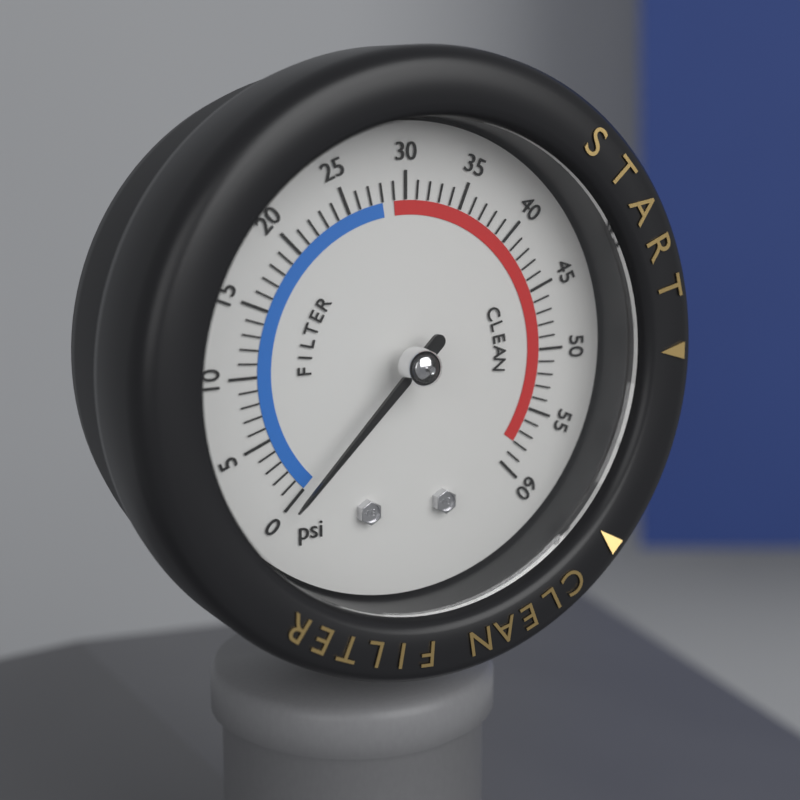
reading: 0 psi
